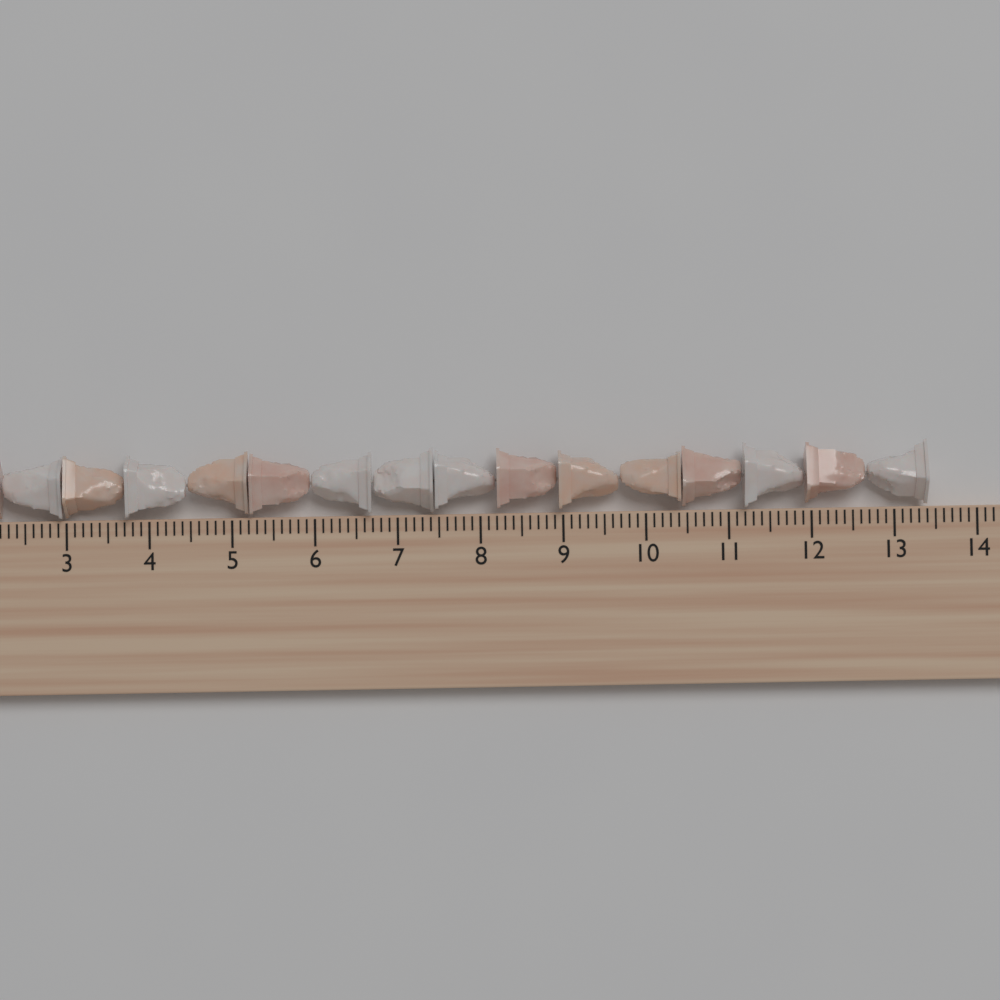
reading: 13.4 cm
